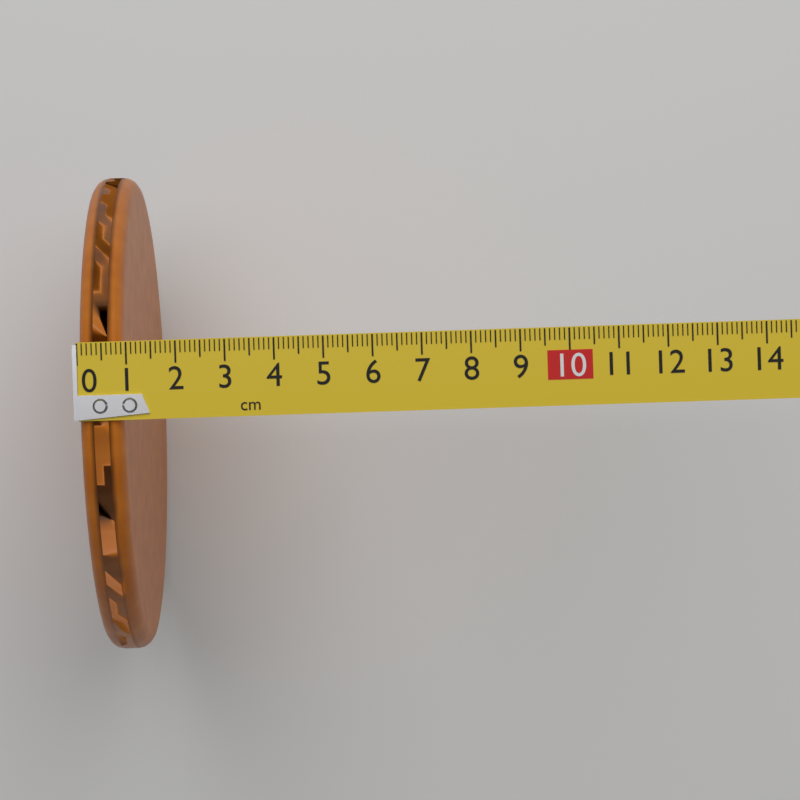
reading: 0.9 cm
